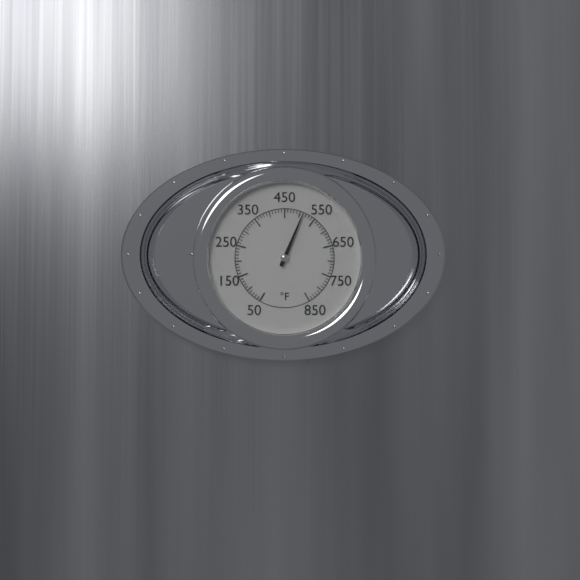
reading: 510 °F
